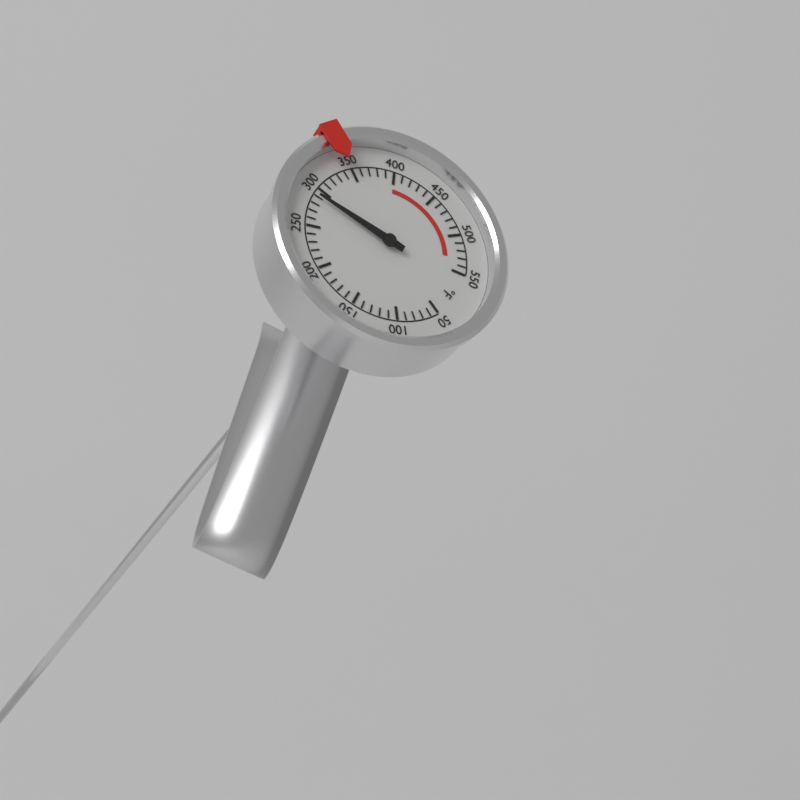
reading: 290 °F
